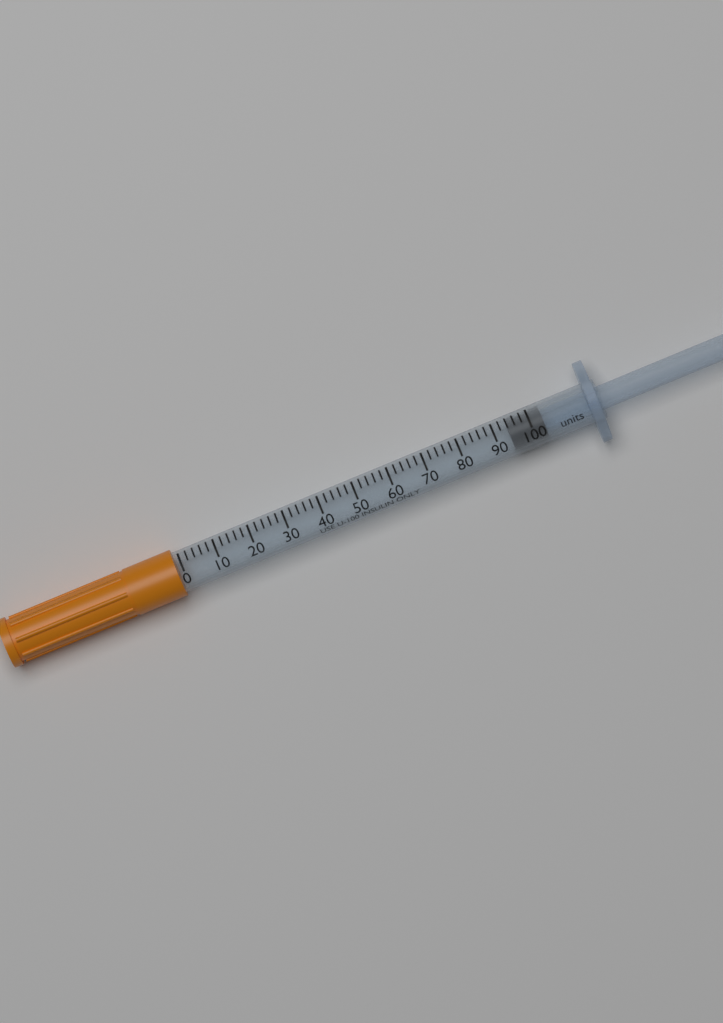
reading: 94 units
